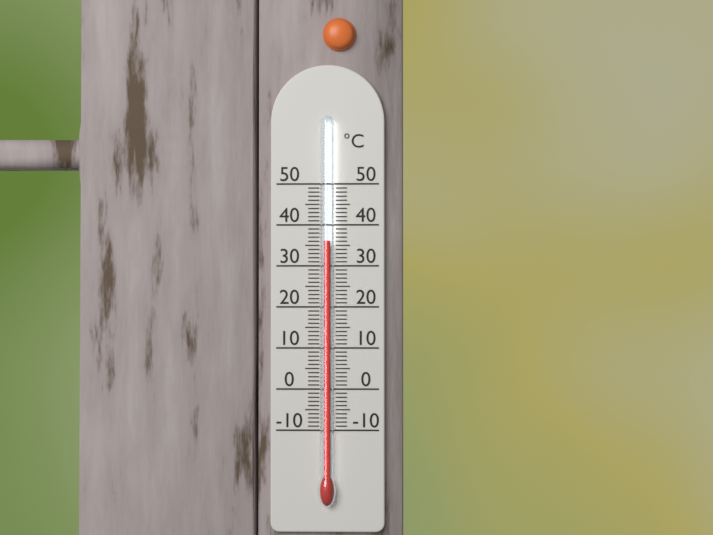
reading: 36 °C
